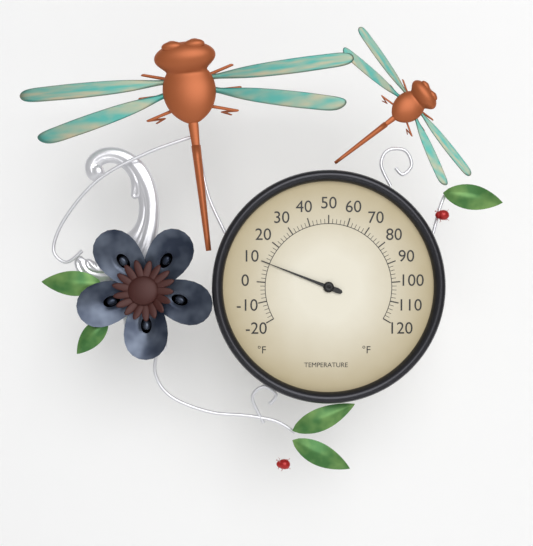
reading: 10 °F
